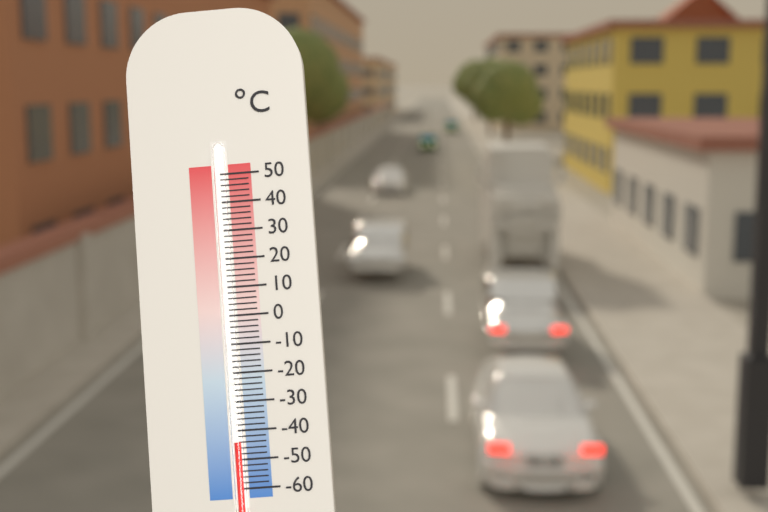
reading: -44 °C
